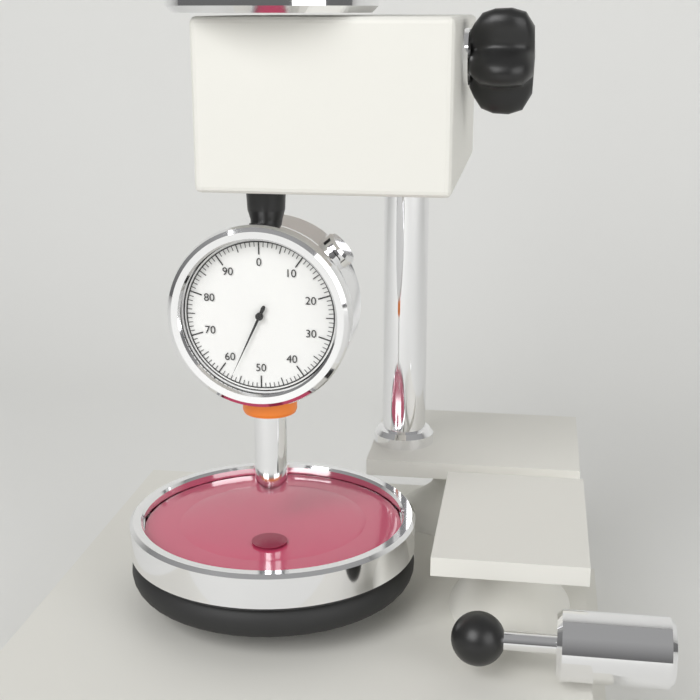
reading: 57 (no unit)
